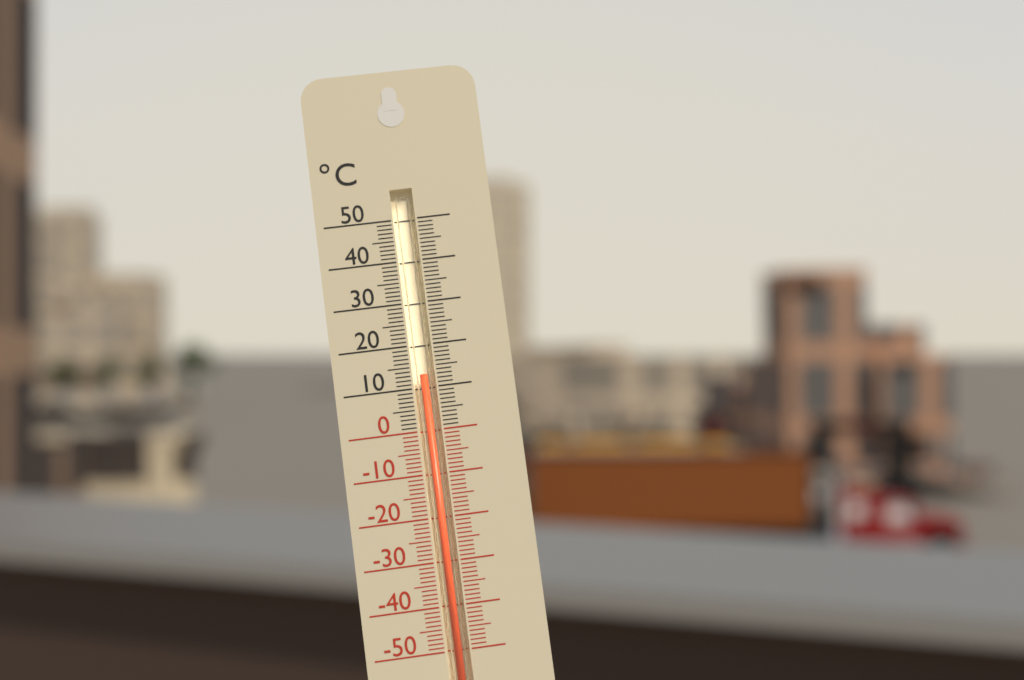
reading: 13 °C
